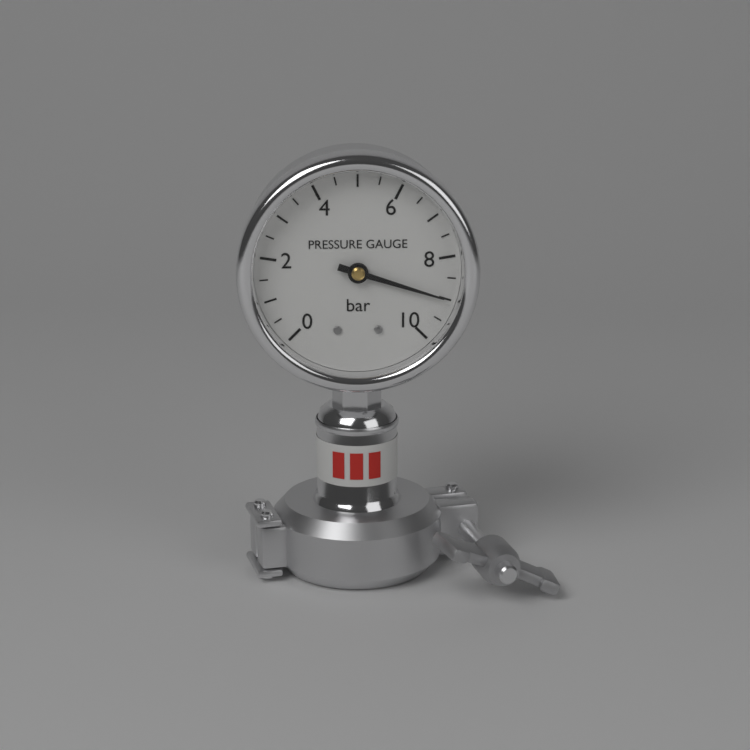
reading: 9.0 bar
